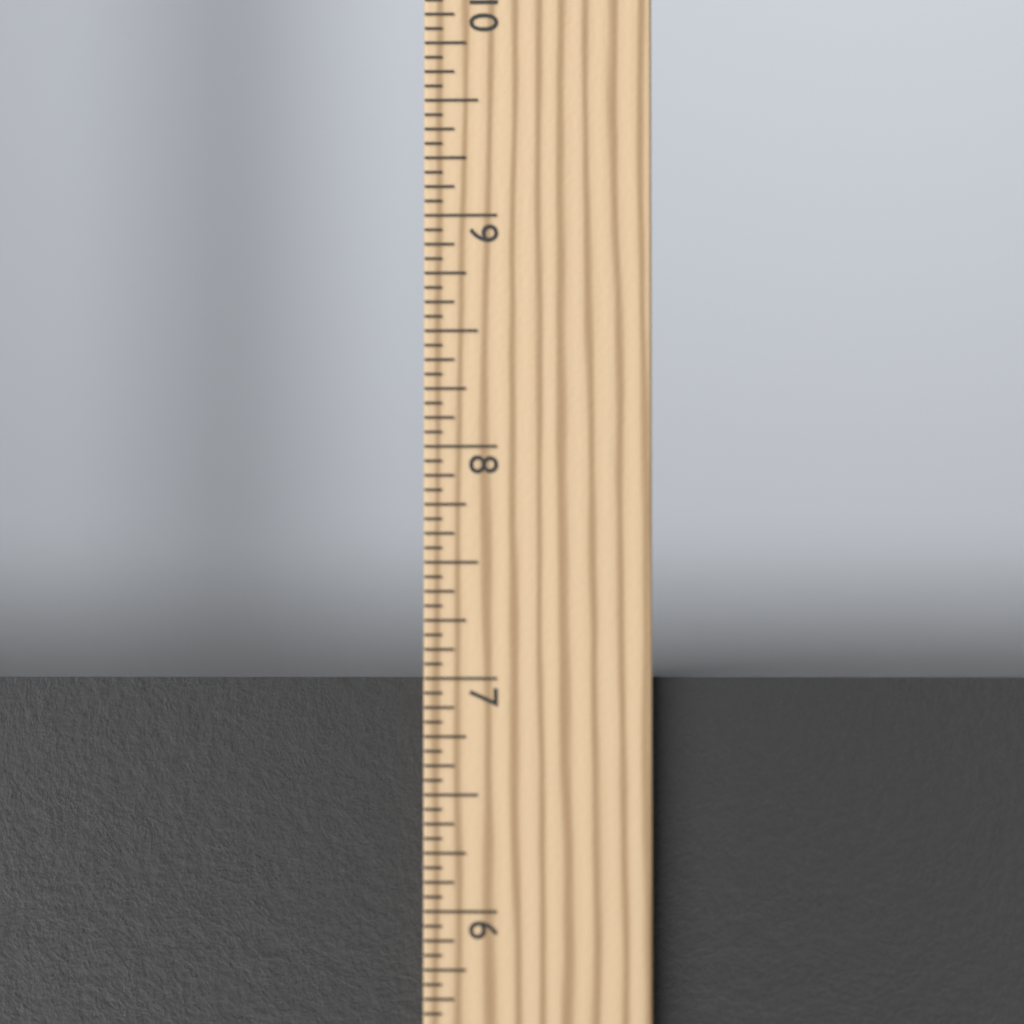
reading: 7.0000 in
